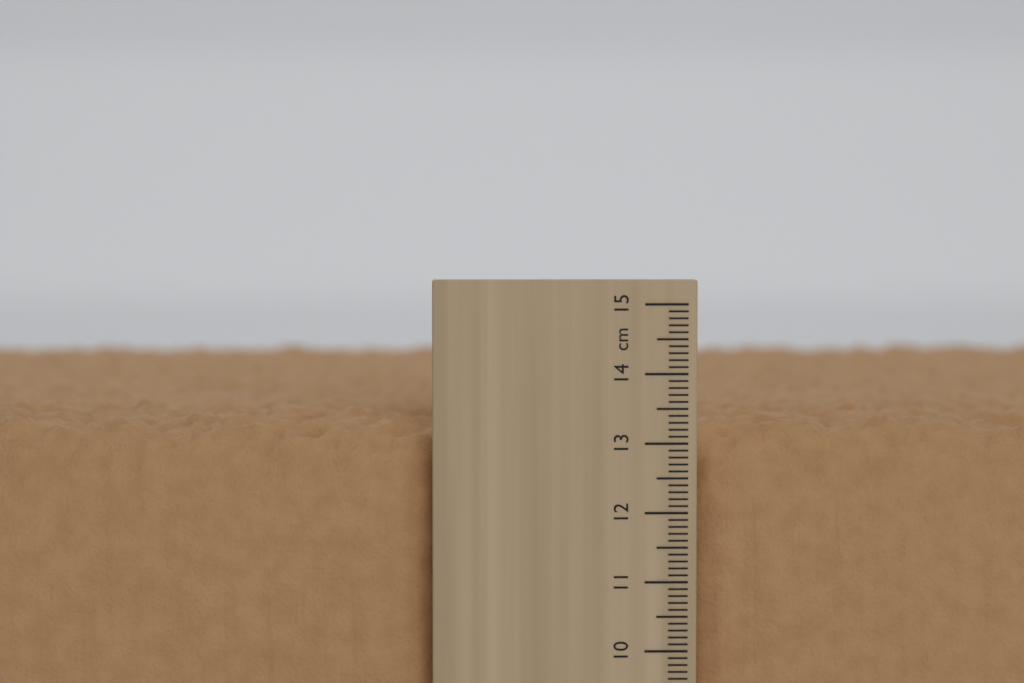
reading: 13.4 cm
